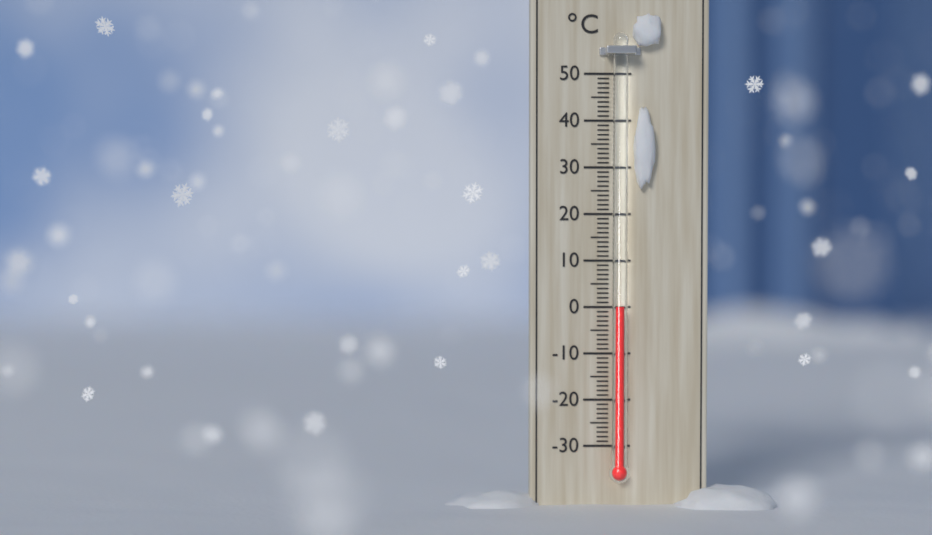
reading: 0 °C
